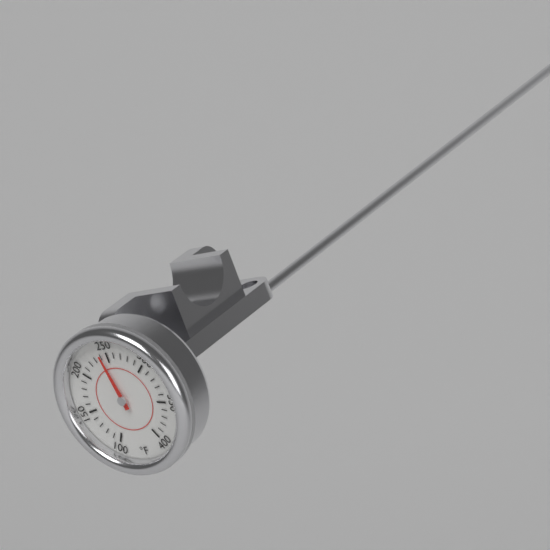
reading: 240 °F
